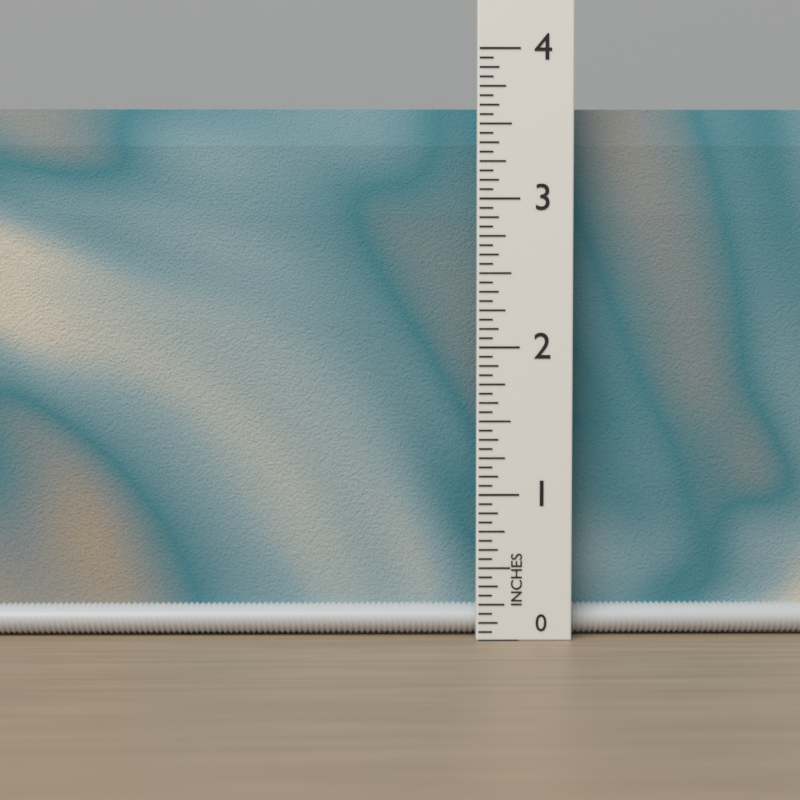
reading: 3.6250 in
